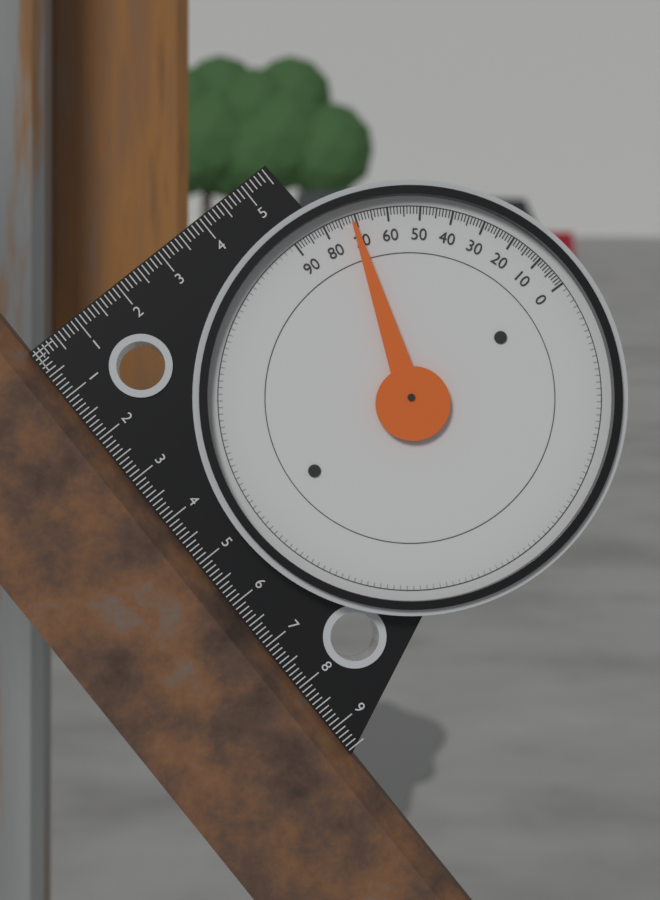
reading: 71 (no unit)
